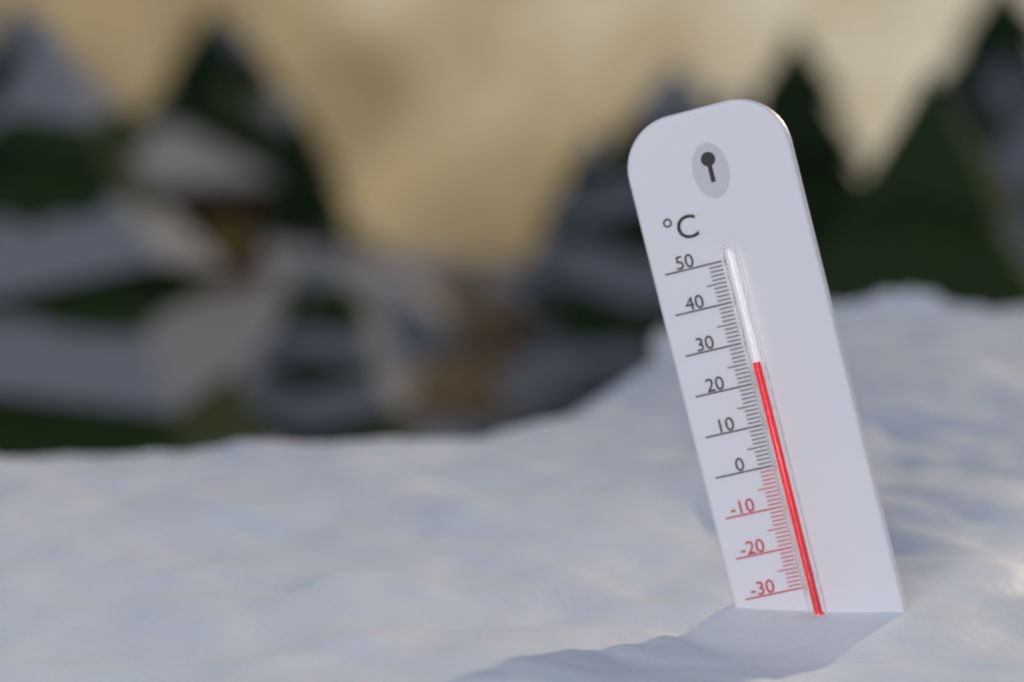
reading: 25 °C
